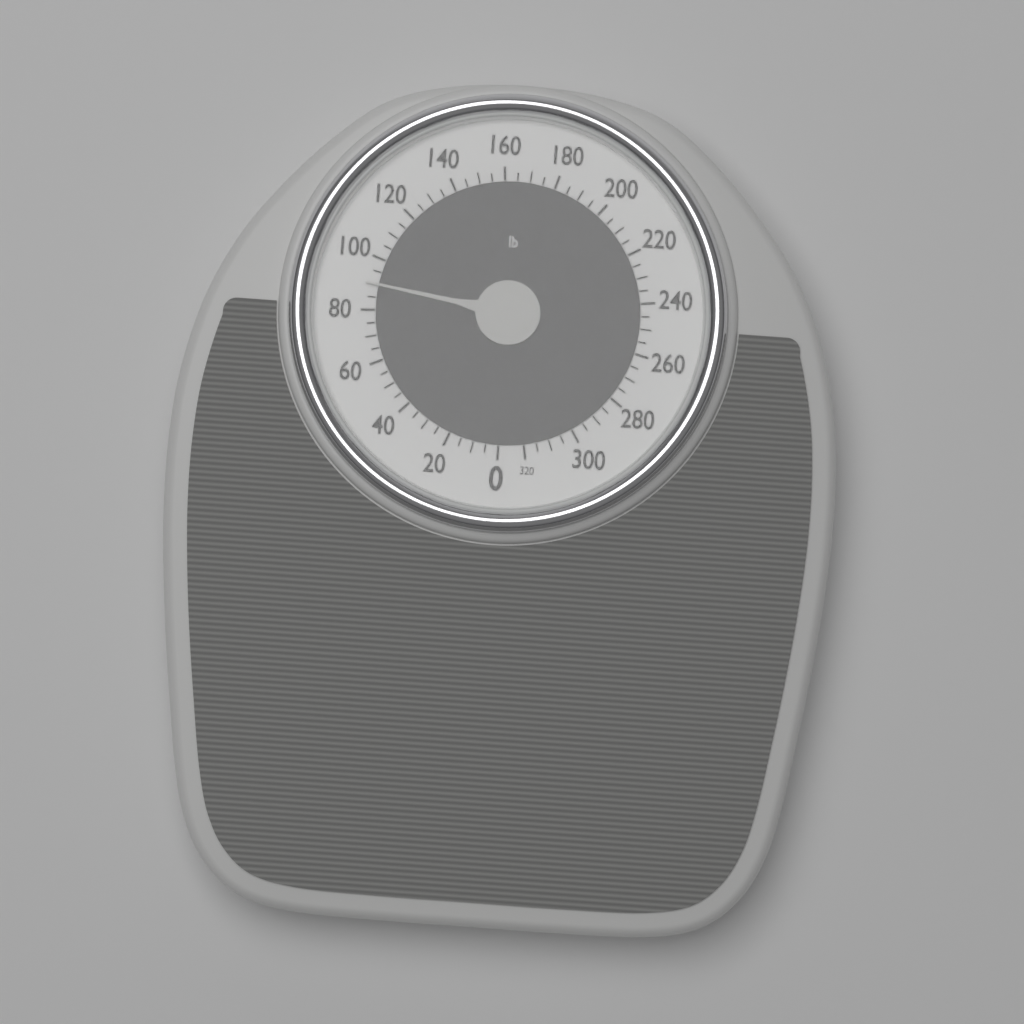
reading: 90 lb
